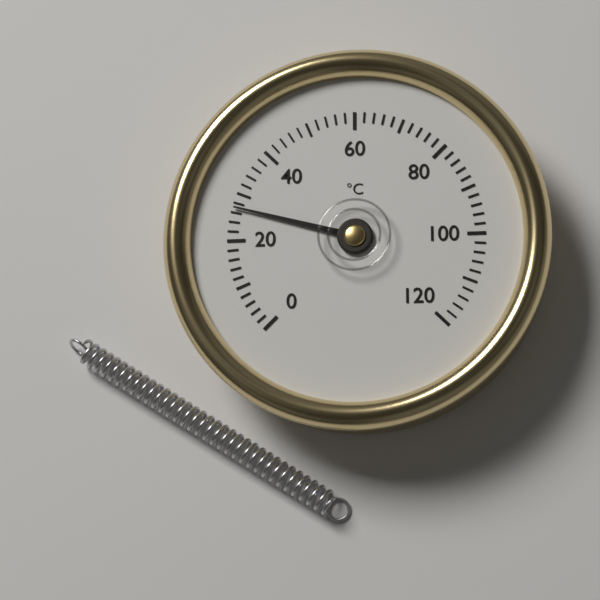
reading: 27 °C
